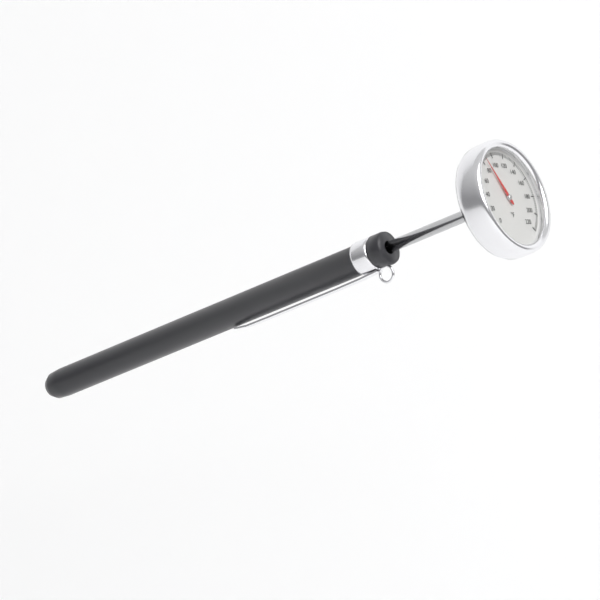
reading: 86 °F
